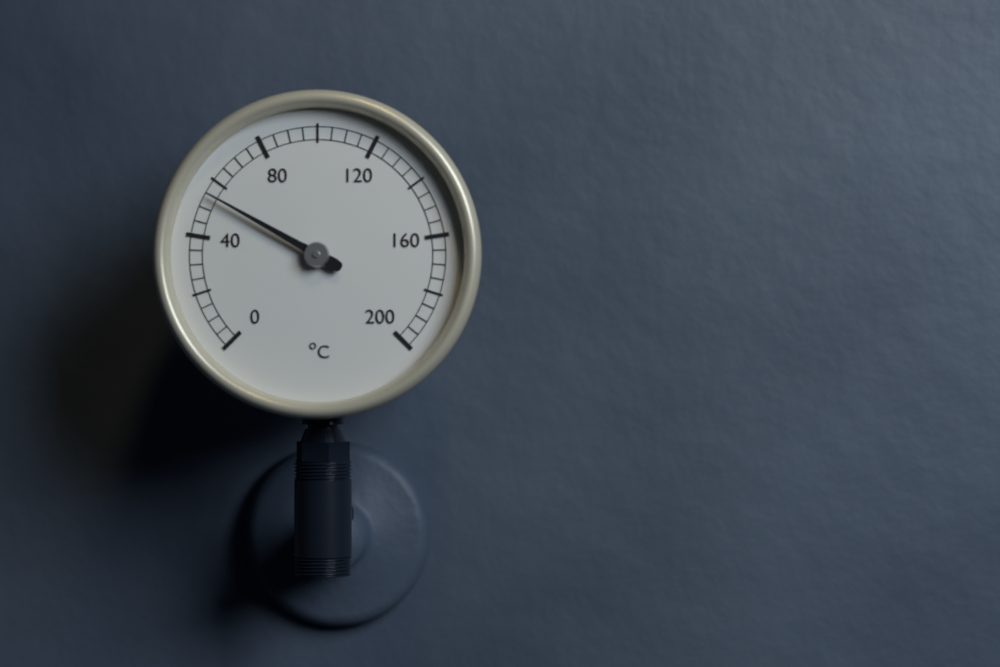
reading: 55 °C
